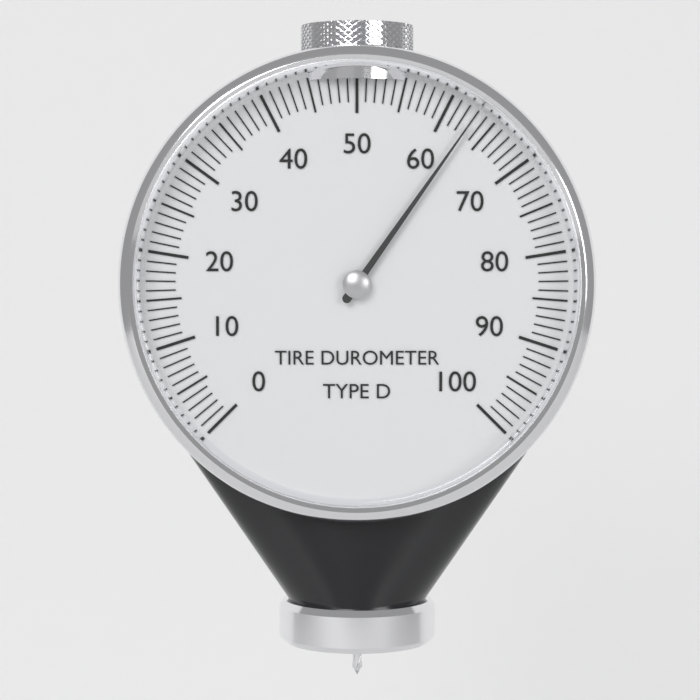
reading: 63 (no unit)
